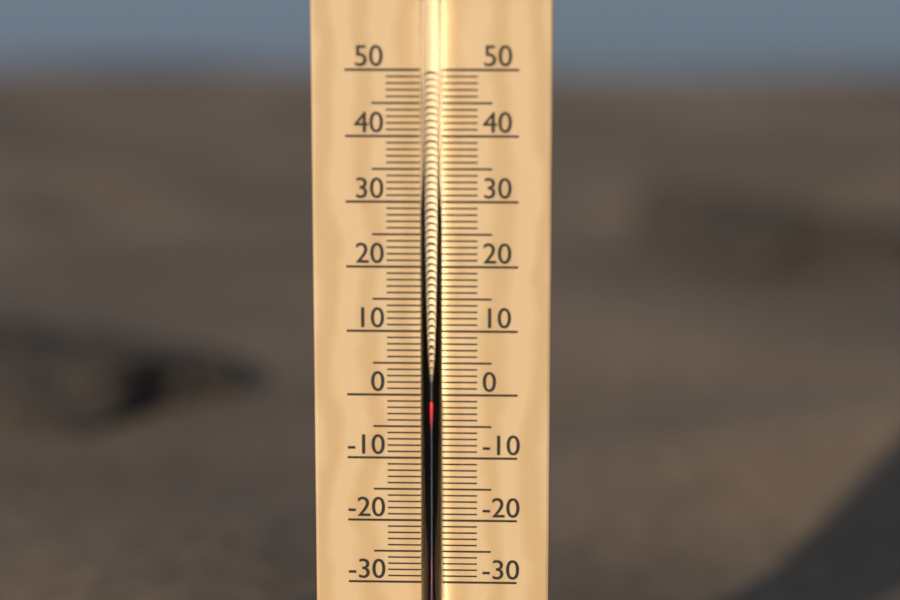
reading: 0 °C
